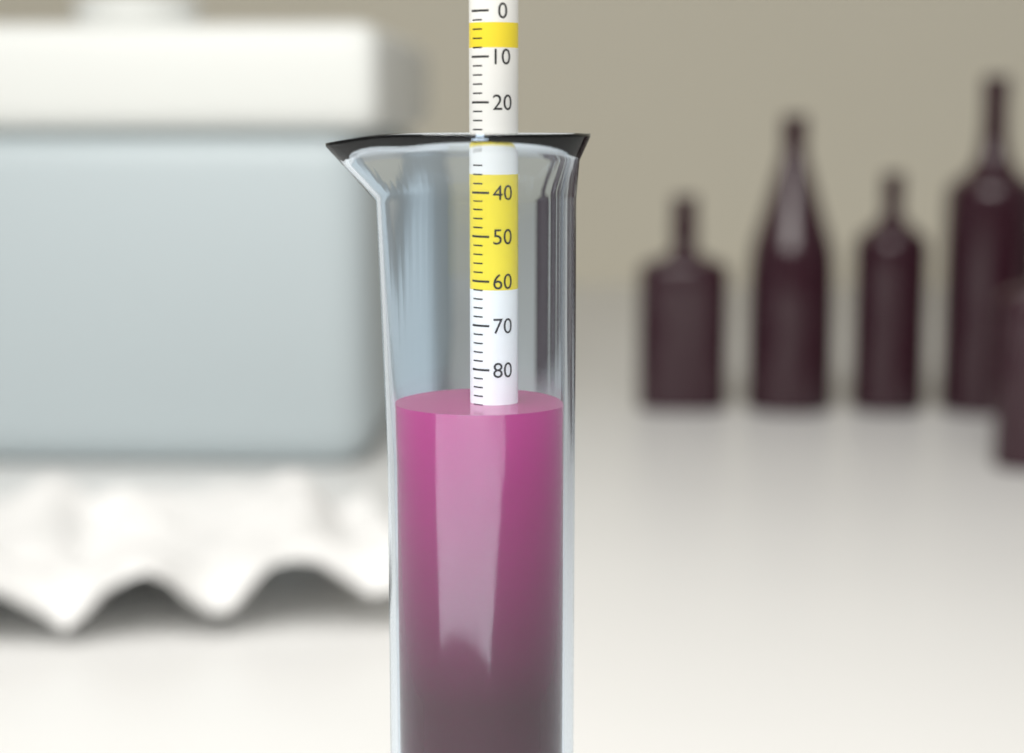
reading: 88 (no unit)
